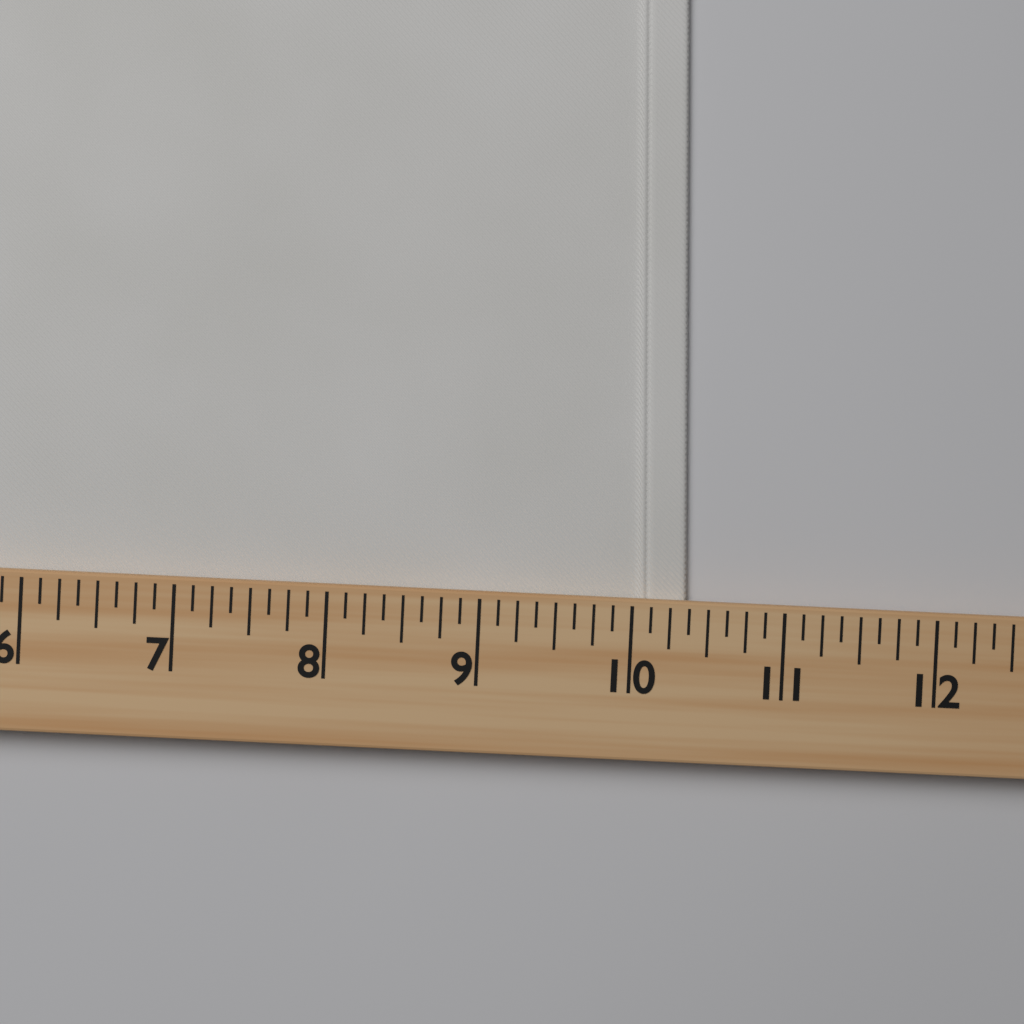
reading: 10.375 (no unit)
